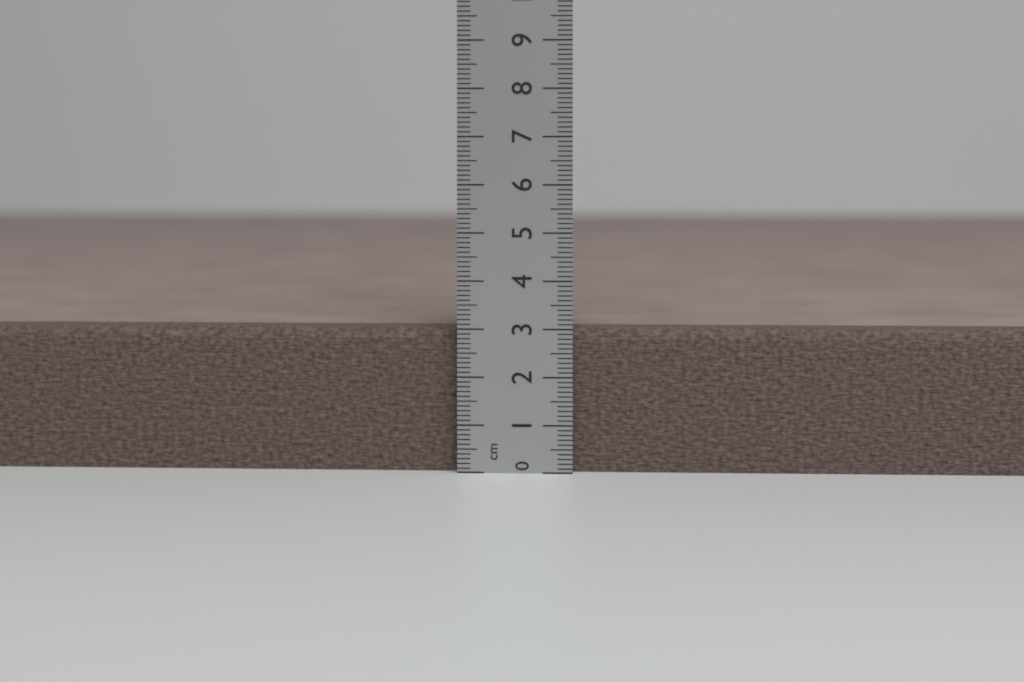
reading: 3.0 cm
